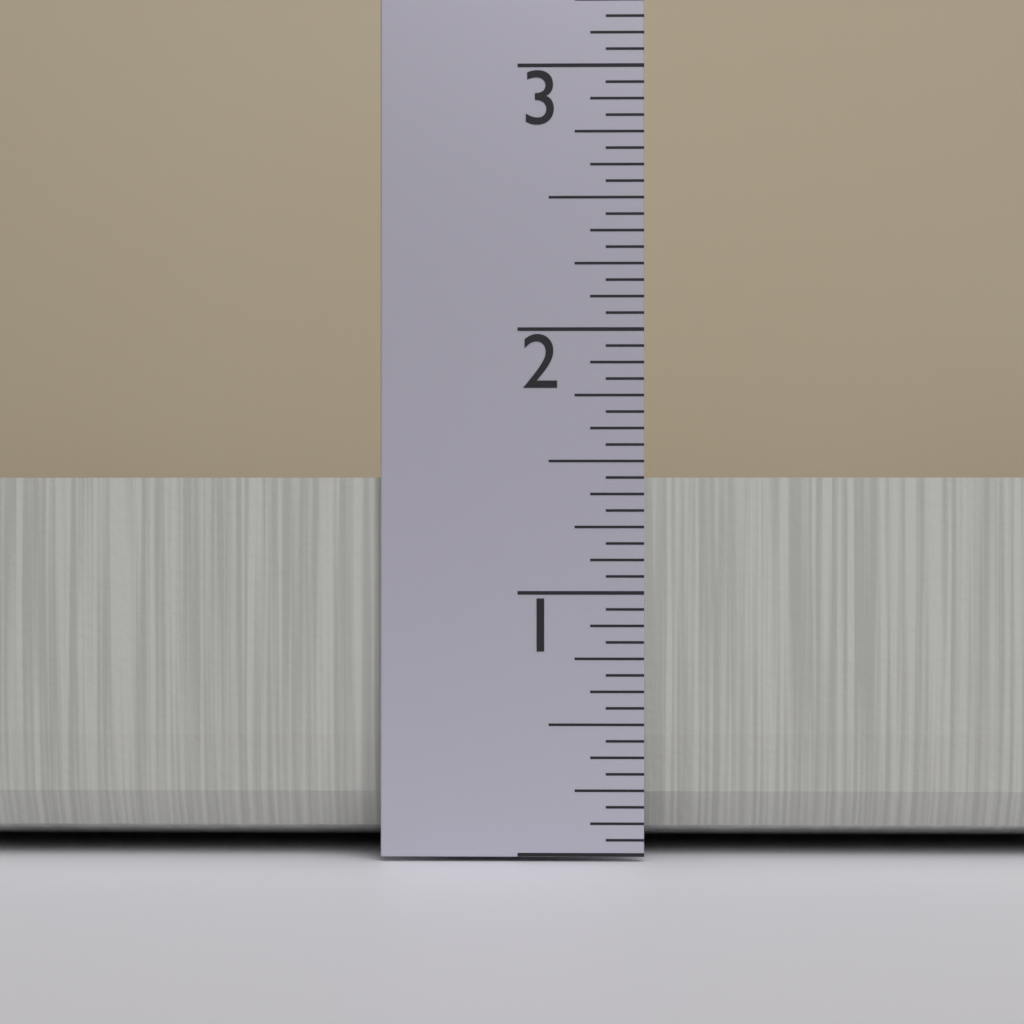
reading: 1.4375 in
